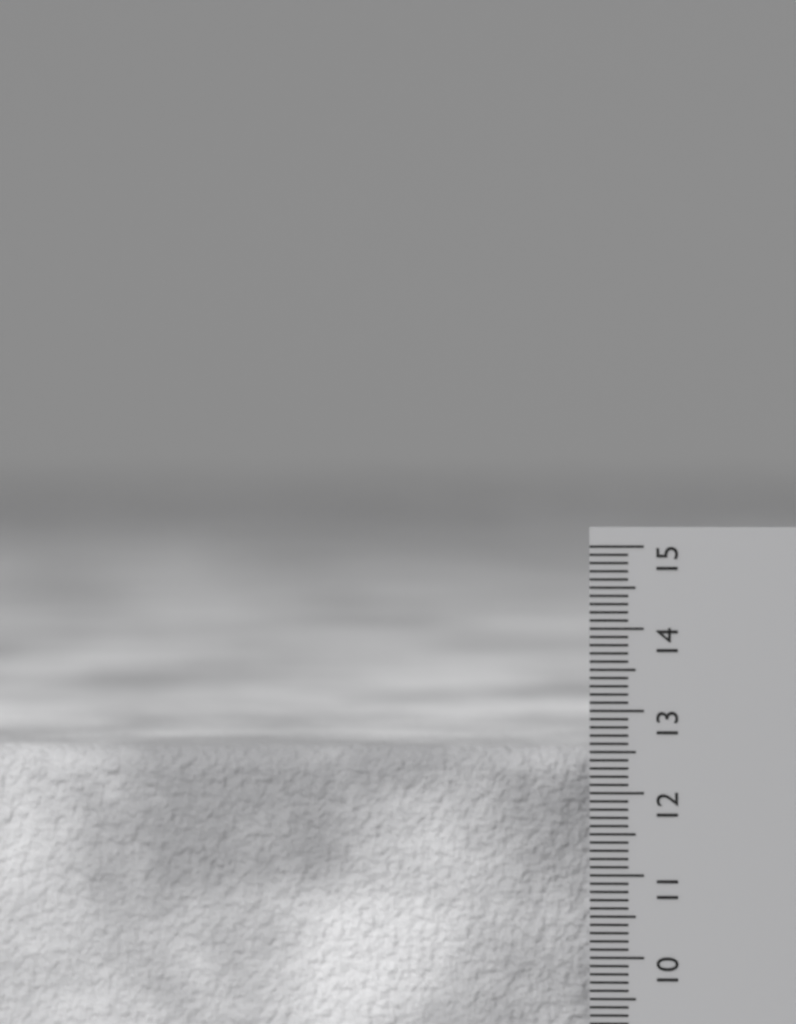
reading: 12.5 cm
